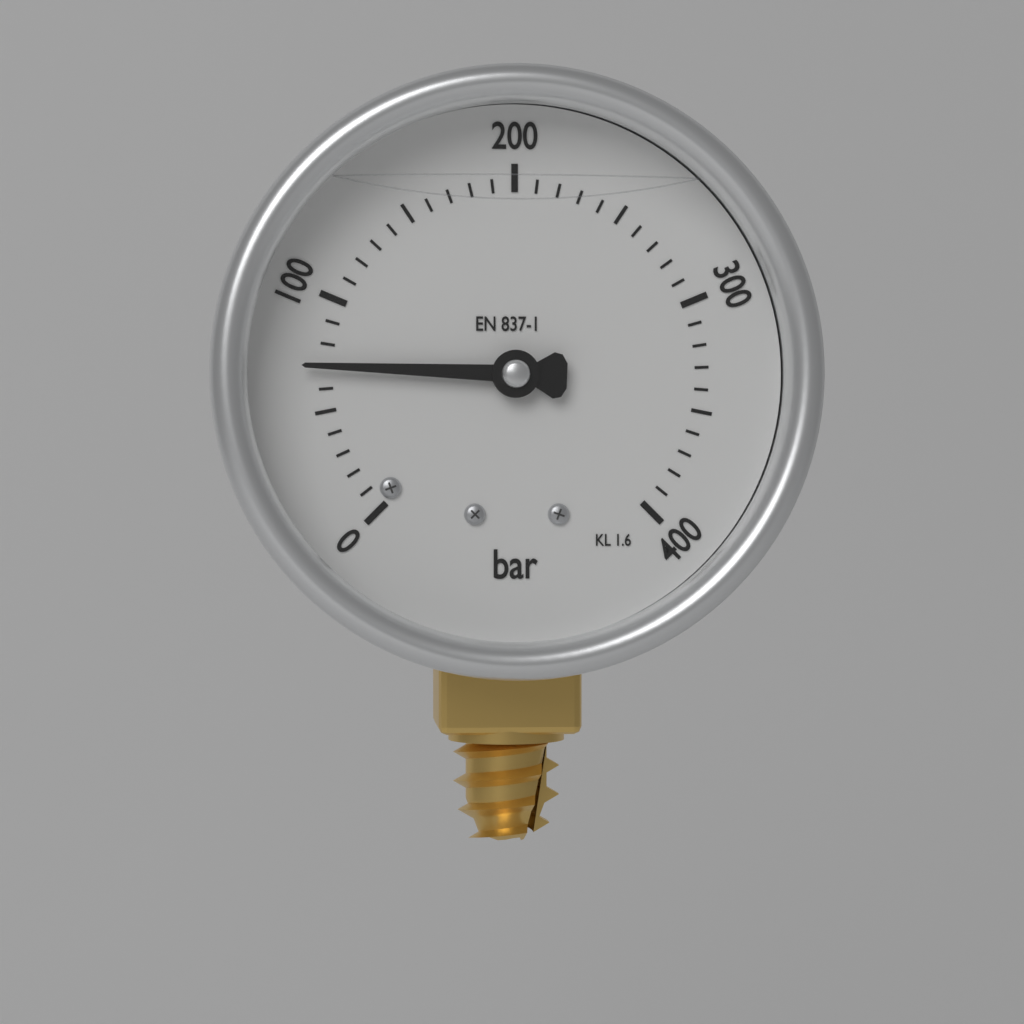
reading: 70 bar
